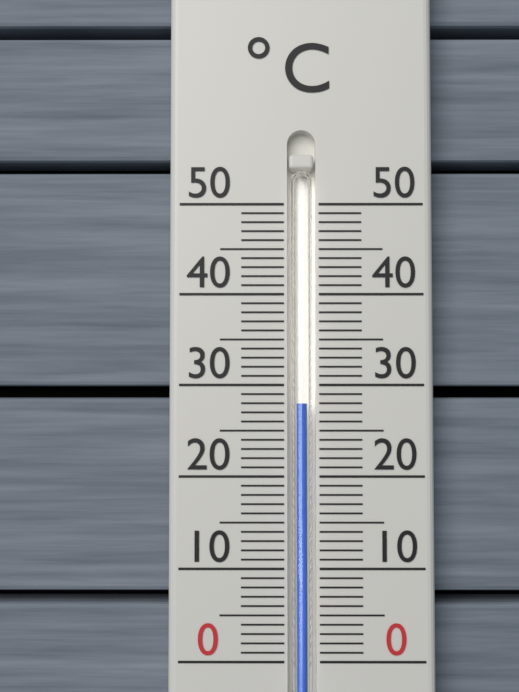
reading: 28 °C
